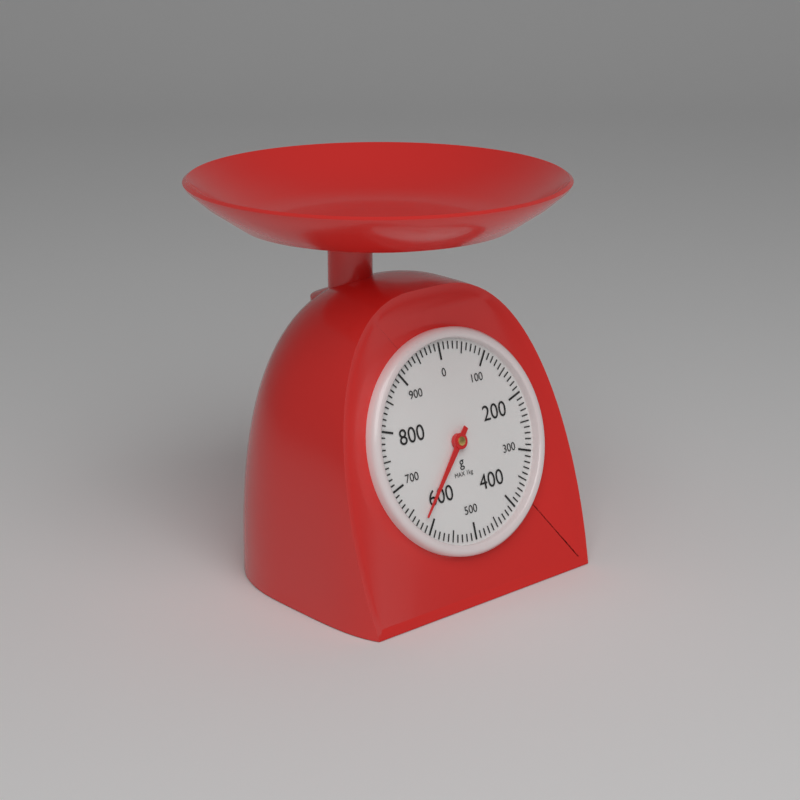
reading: 620 g
